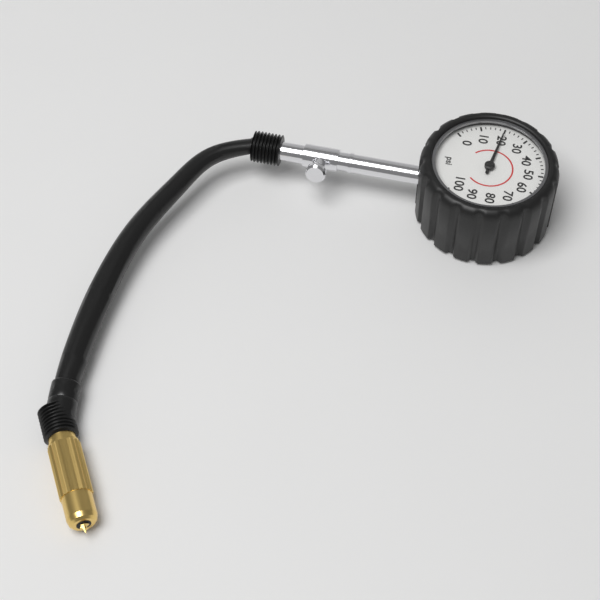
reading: 20 psi
